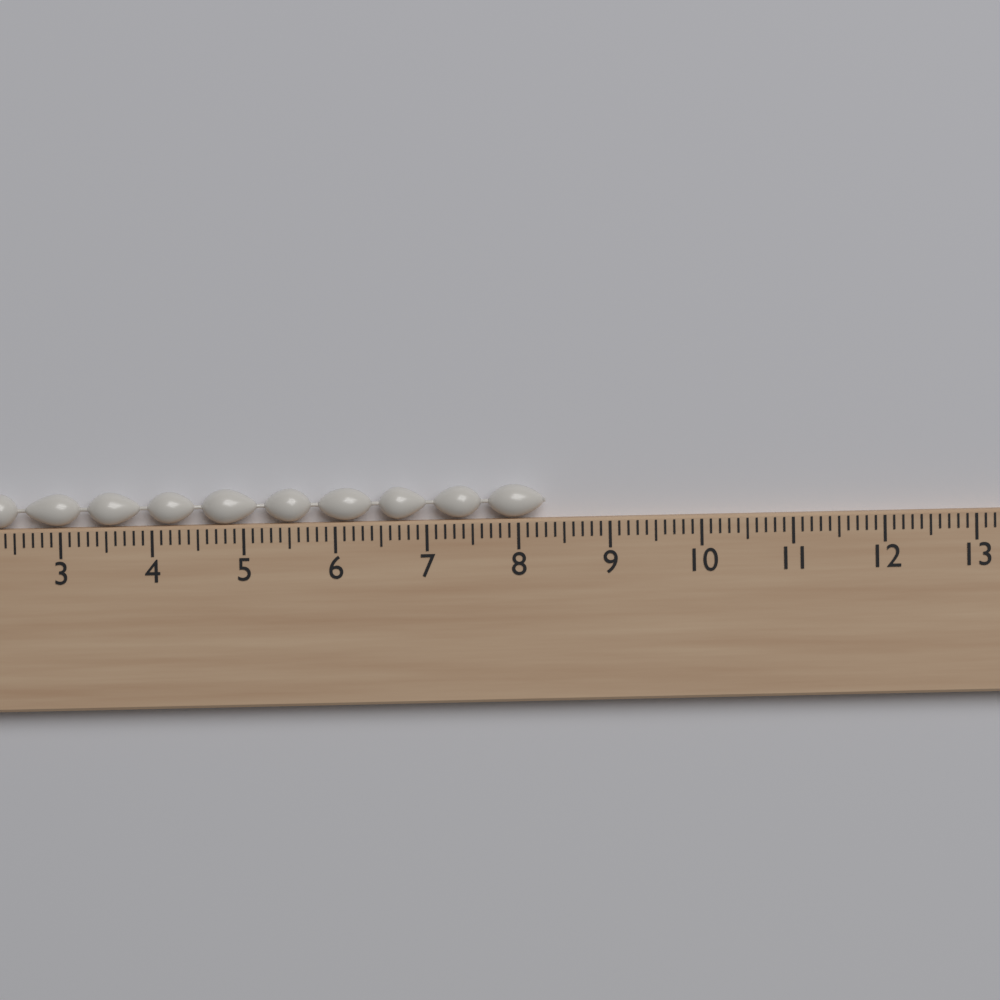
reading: 8.3 cm
